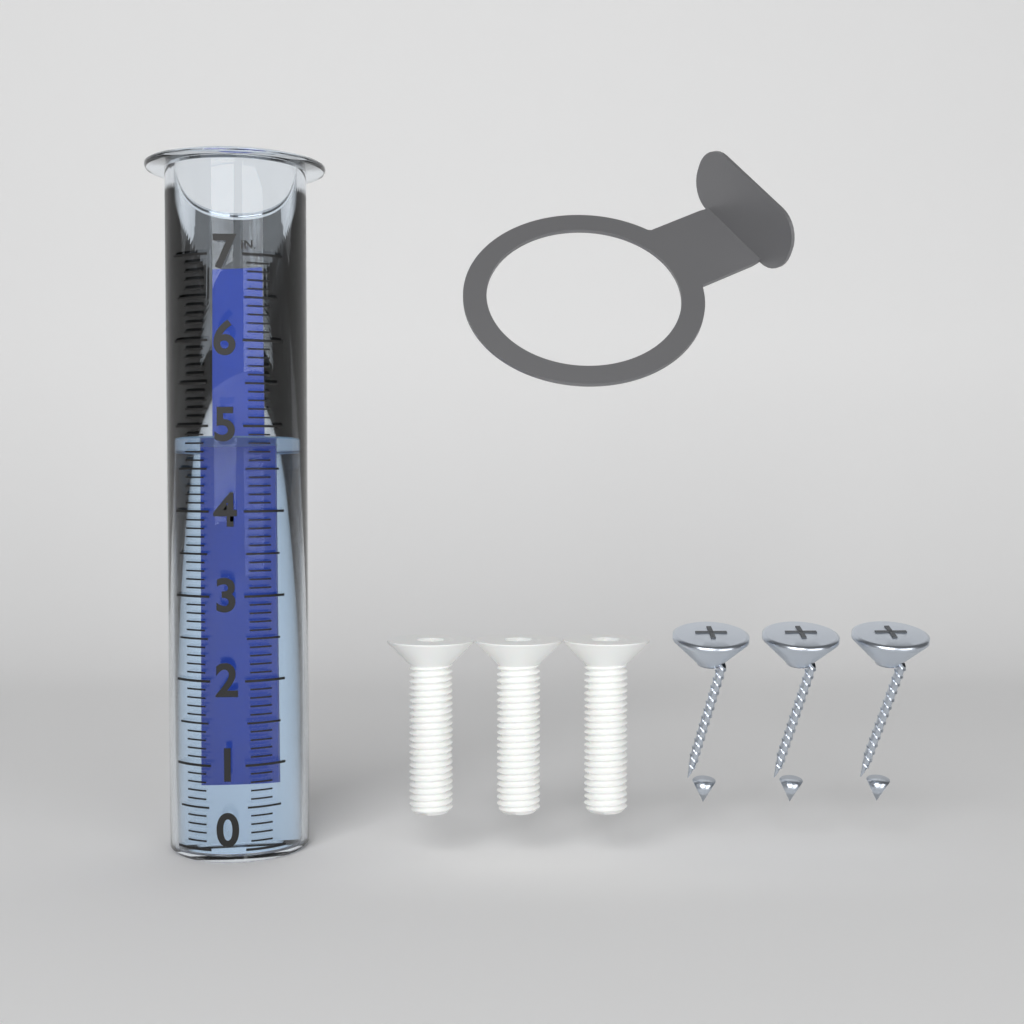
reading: 4.9 in
